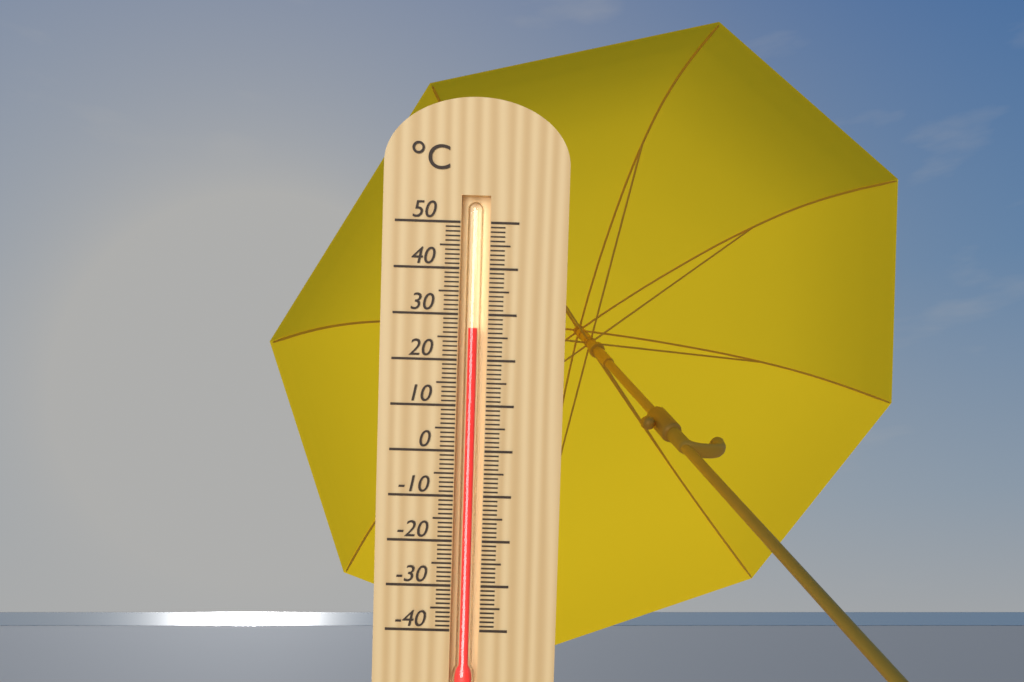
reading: 27 °C
